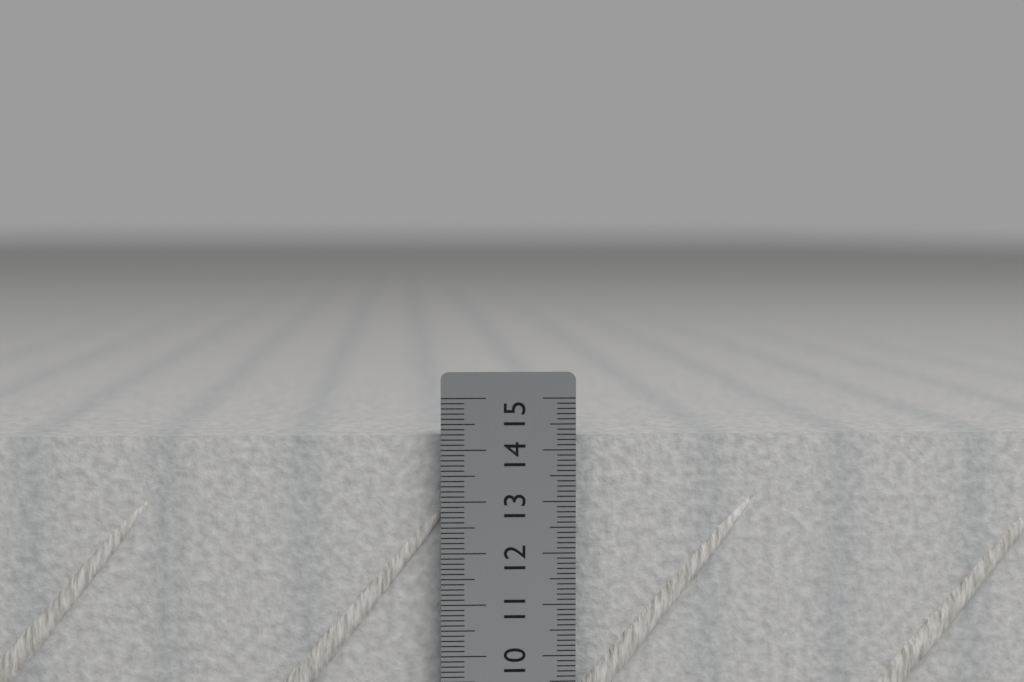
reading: 14.3 cm
